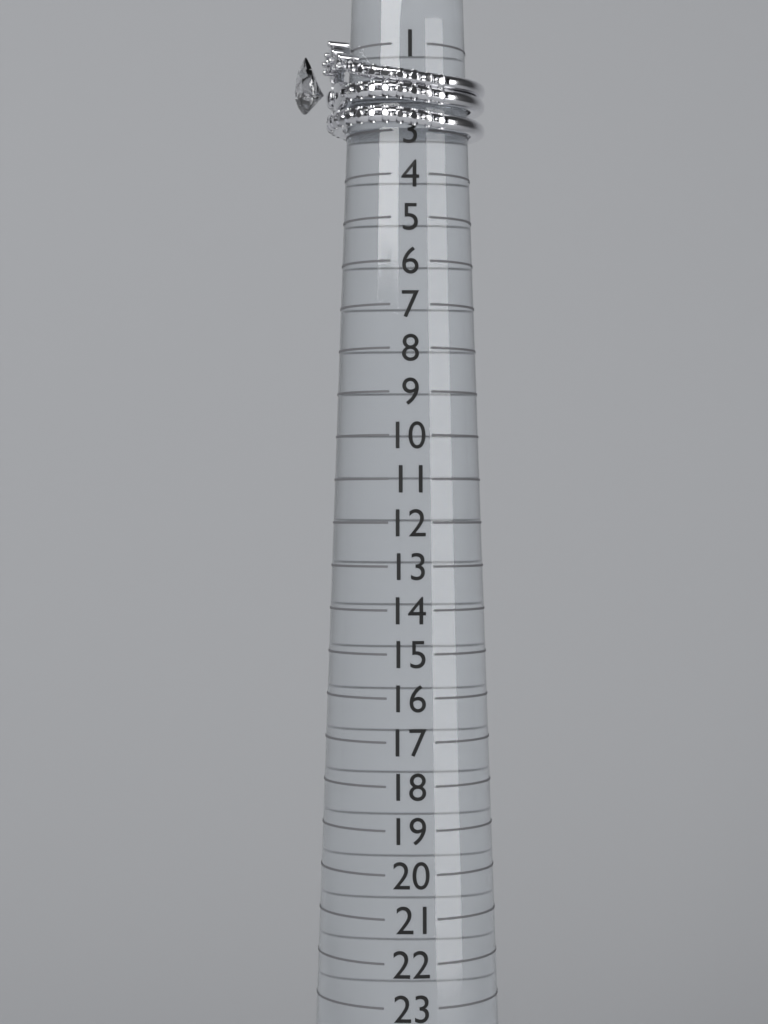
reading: 3 (no unit)
